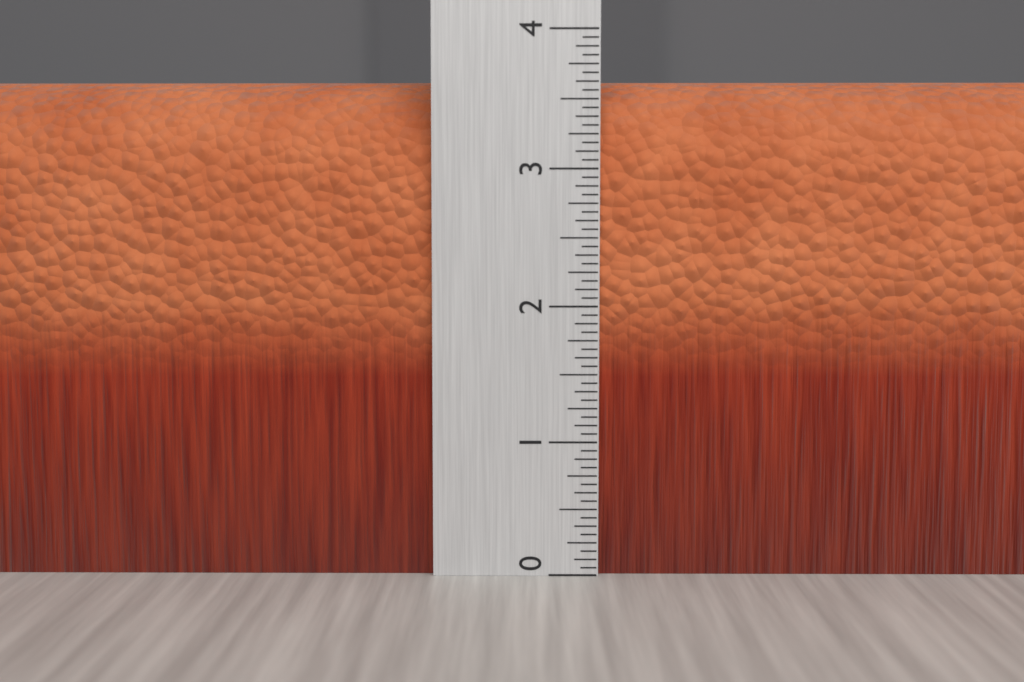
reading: 3.6875 (no unit)
